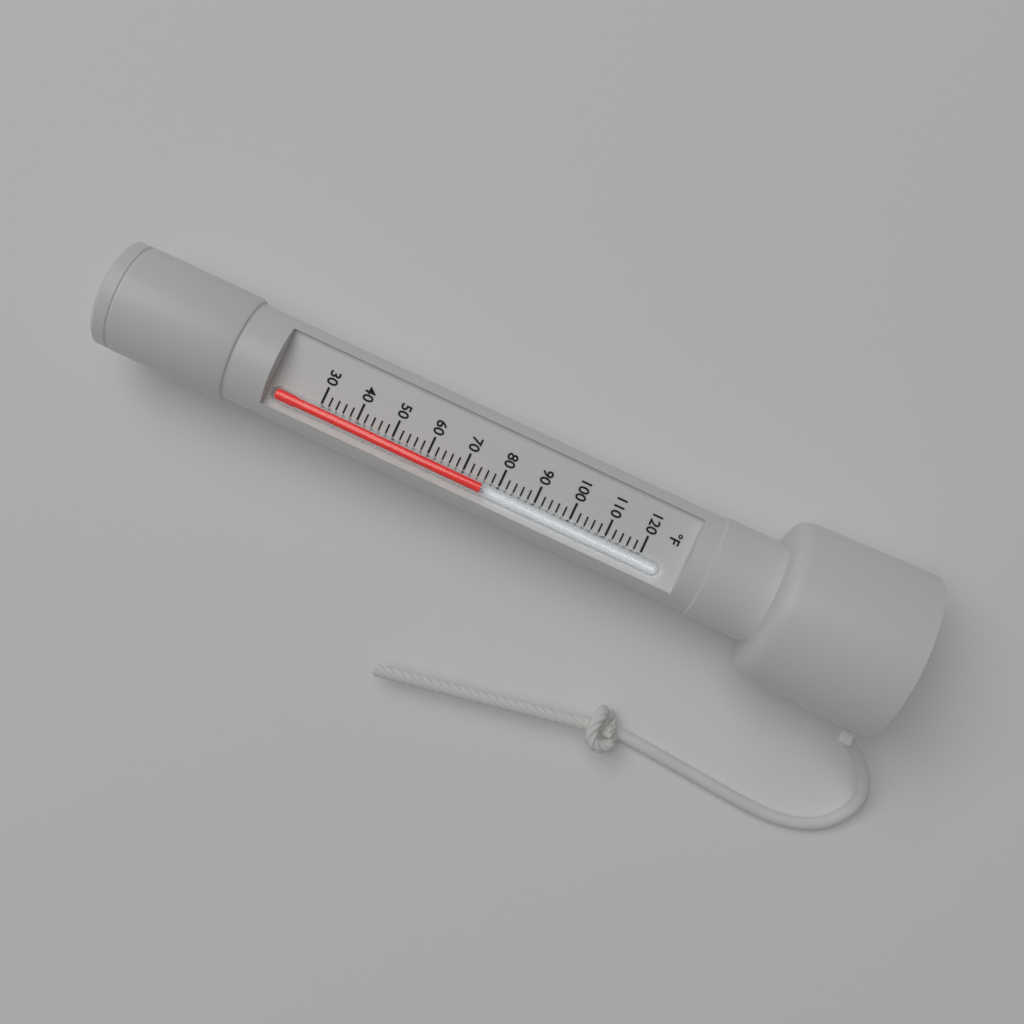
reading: 76 °F
